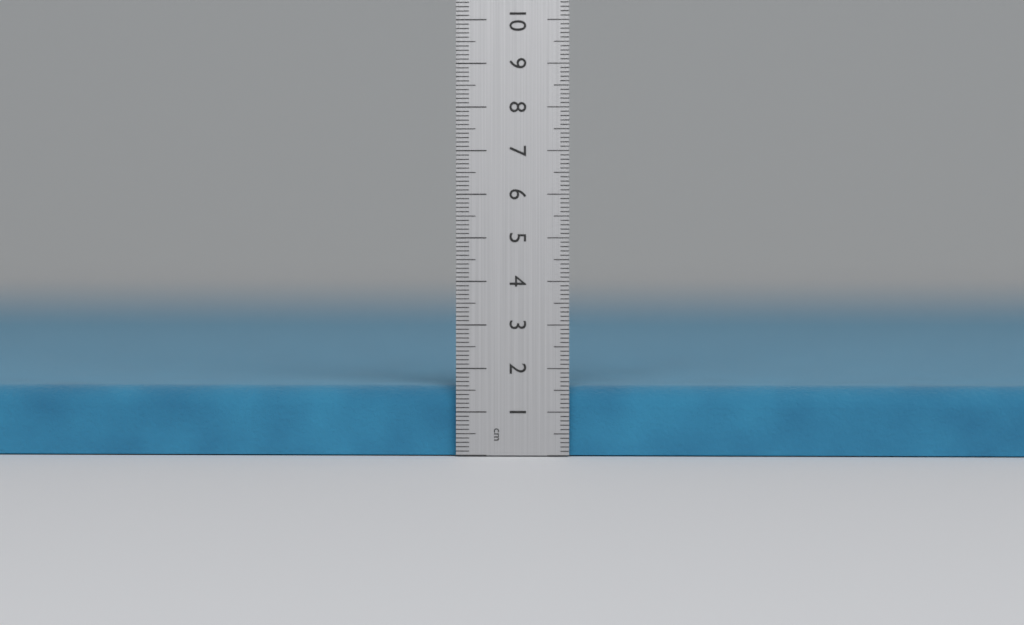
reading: 1.6 cm
